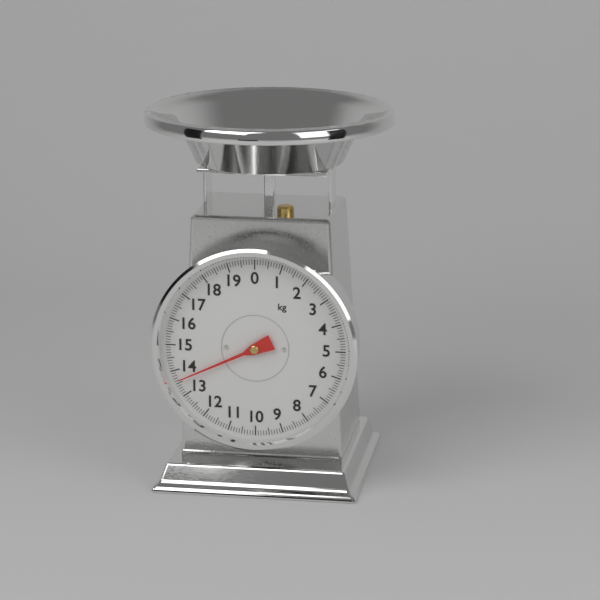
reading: 13.6 kg
